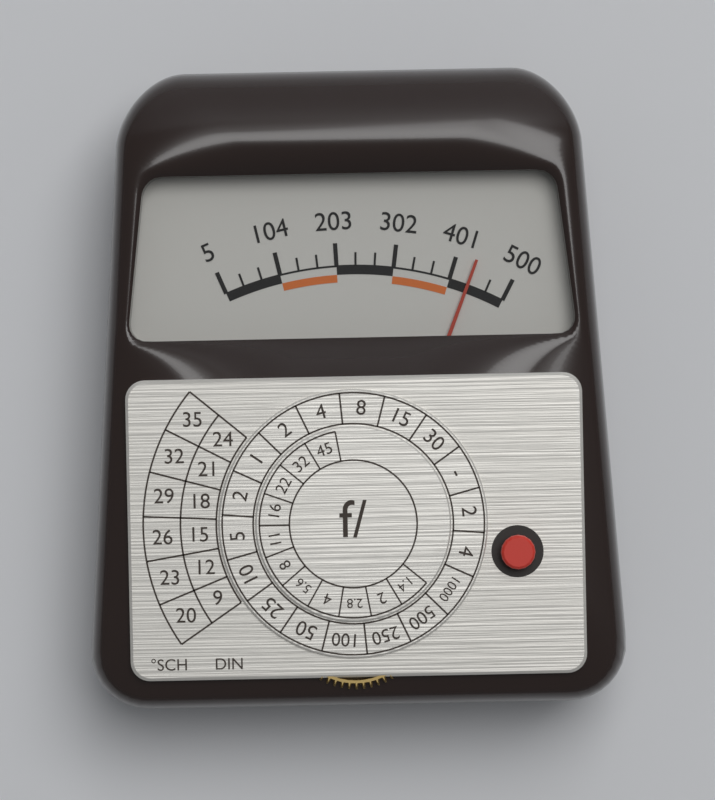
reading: 434 (no unit)
